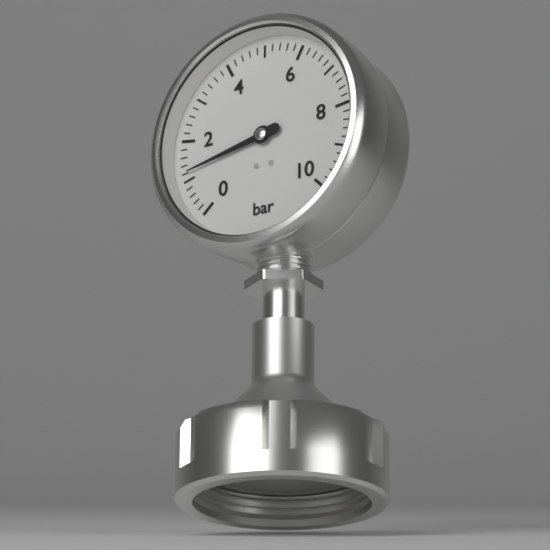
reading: 1.2 bar
